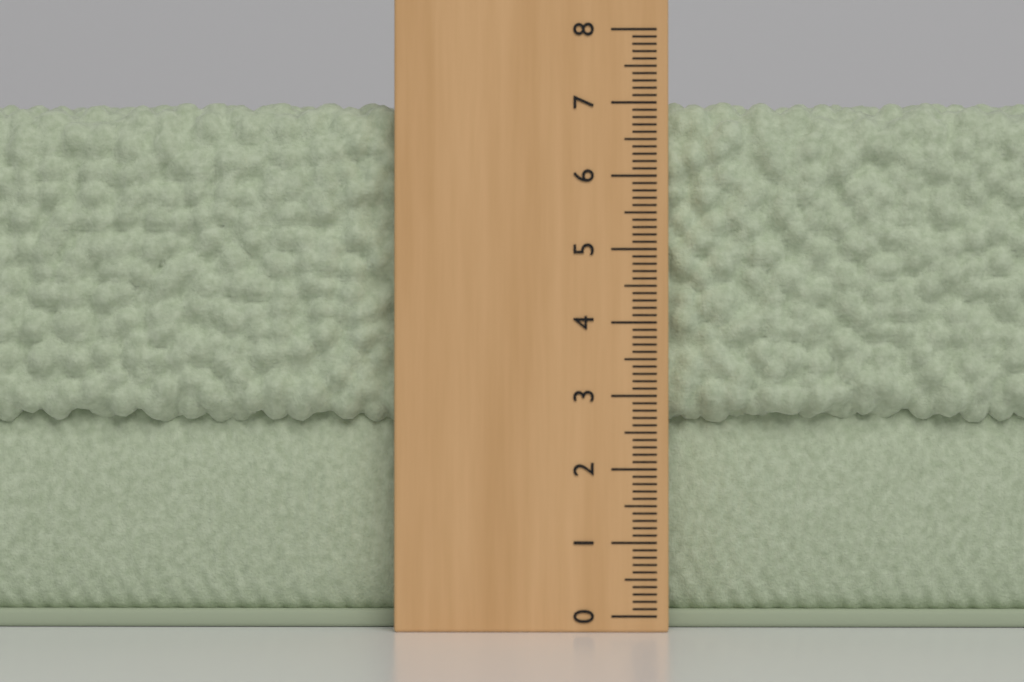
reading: 7.1 (no unit)
